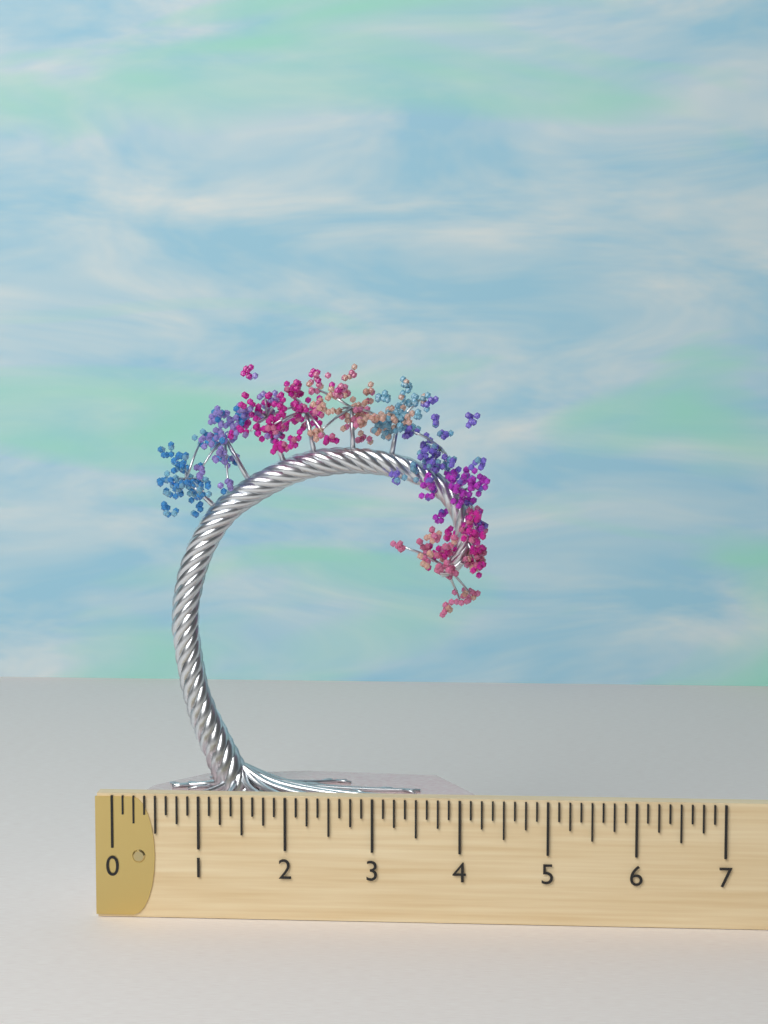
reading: 4.375 (no unit)
